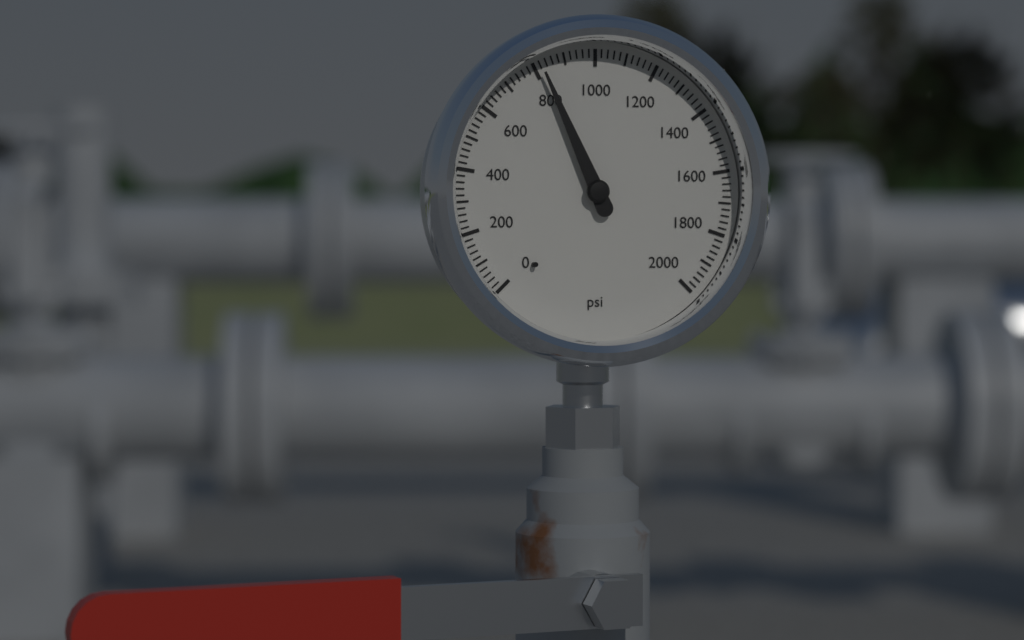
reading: 820 psi
